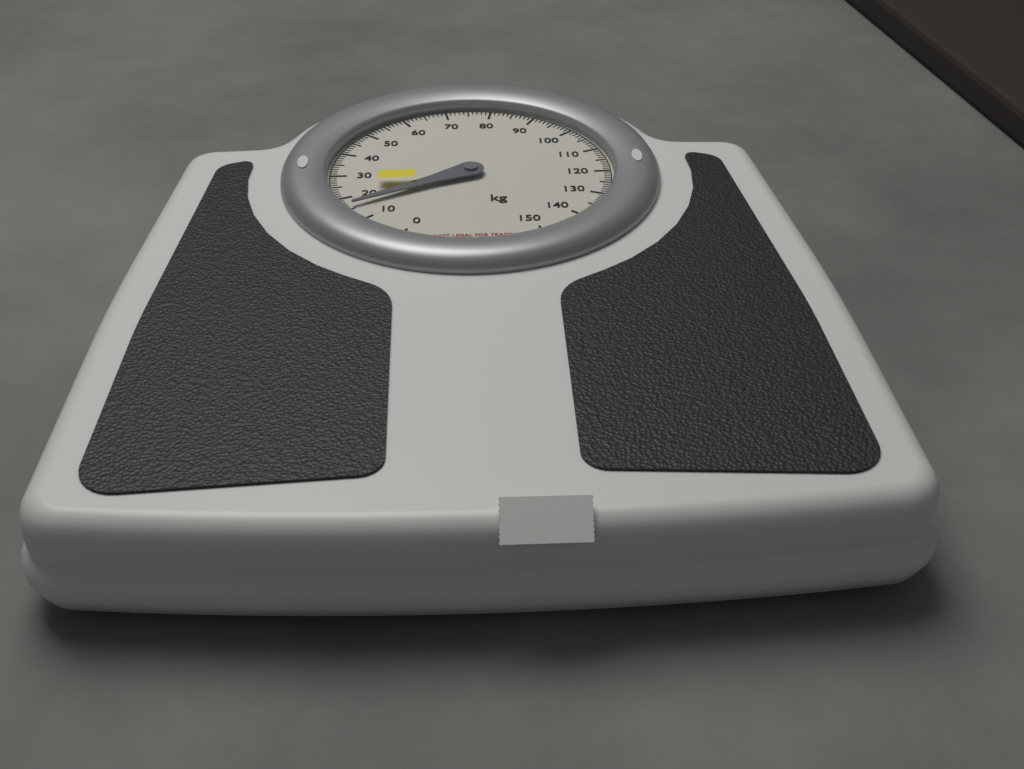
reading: 16 kg
